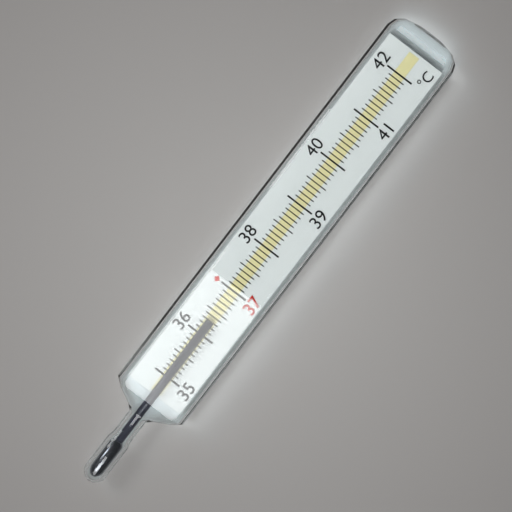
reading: 36.3 °C
